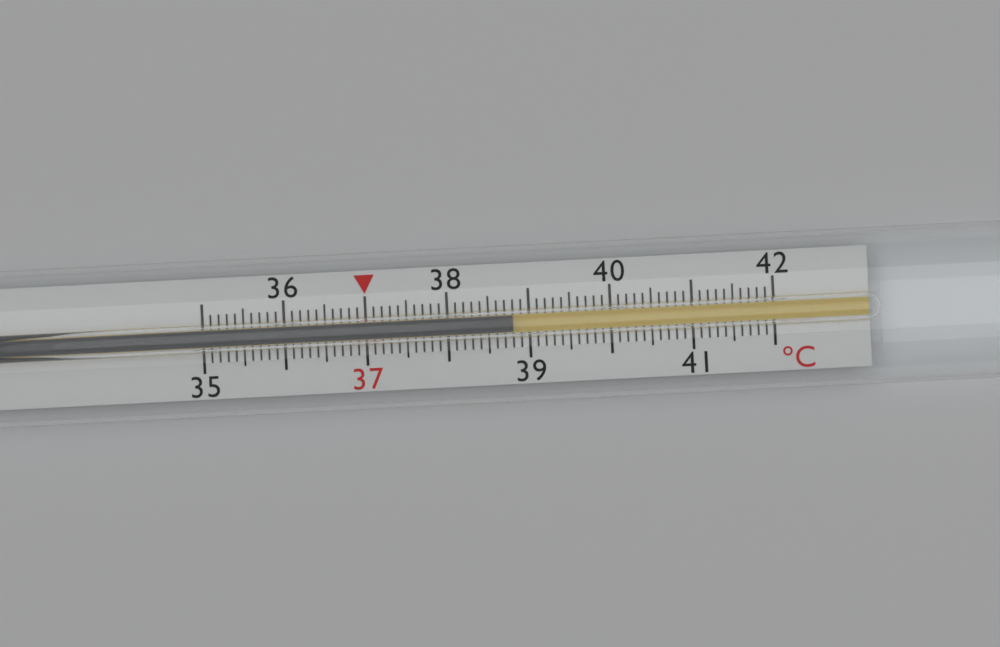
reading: 38.8 °C
